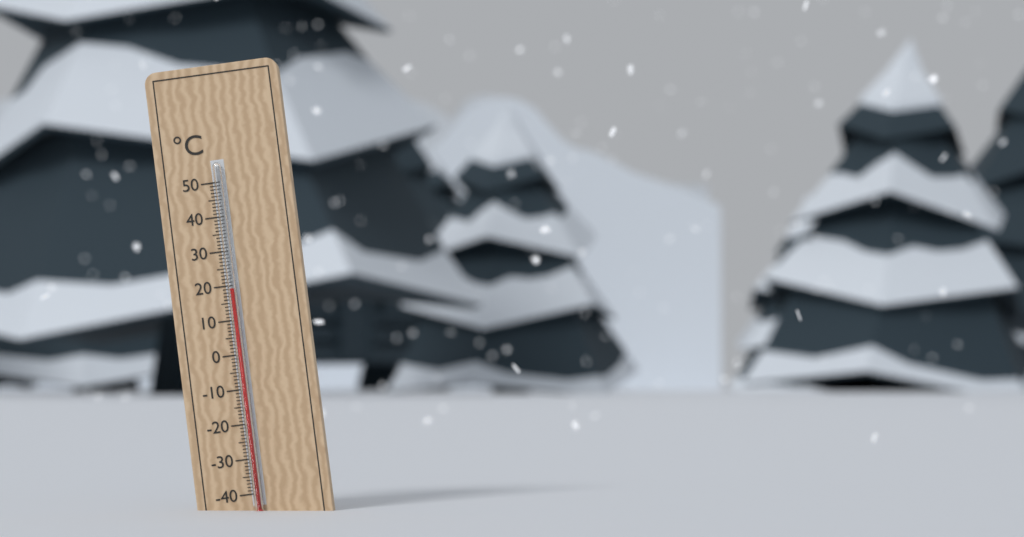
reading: 19 °C
